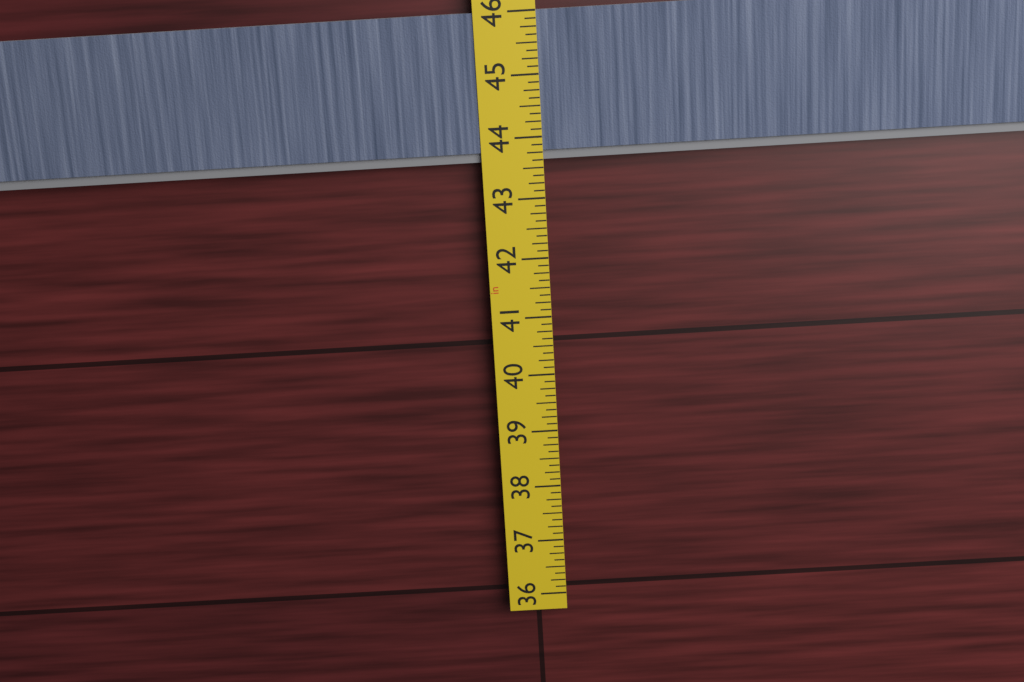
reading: 43.625 in
